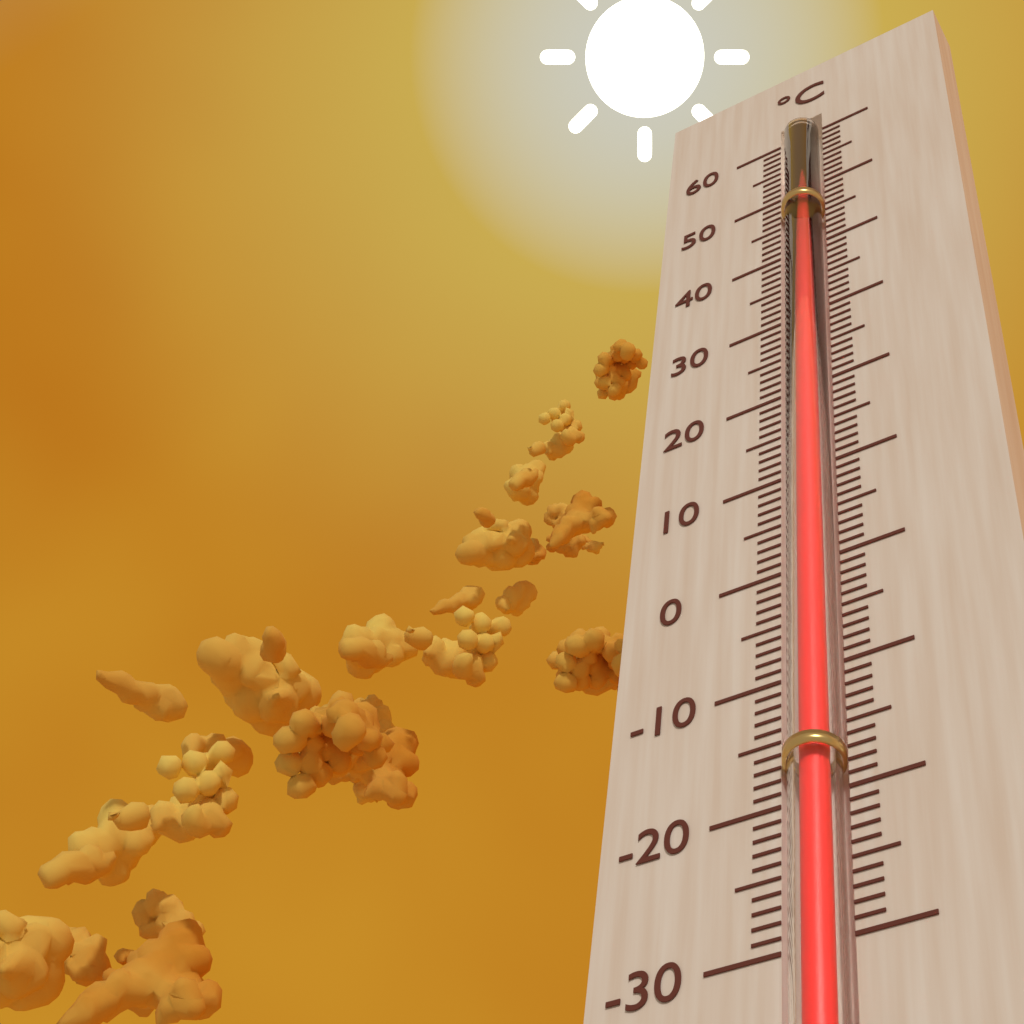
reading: 54 °C
